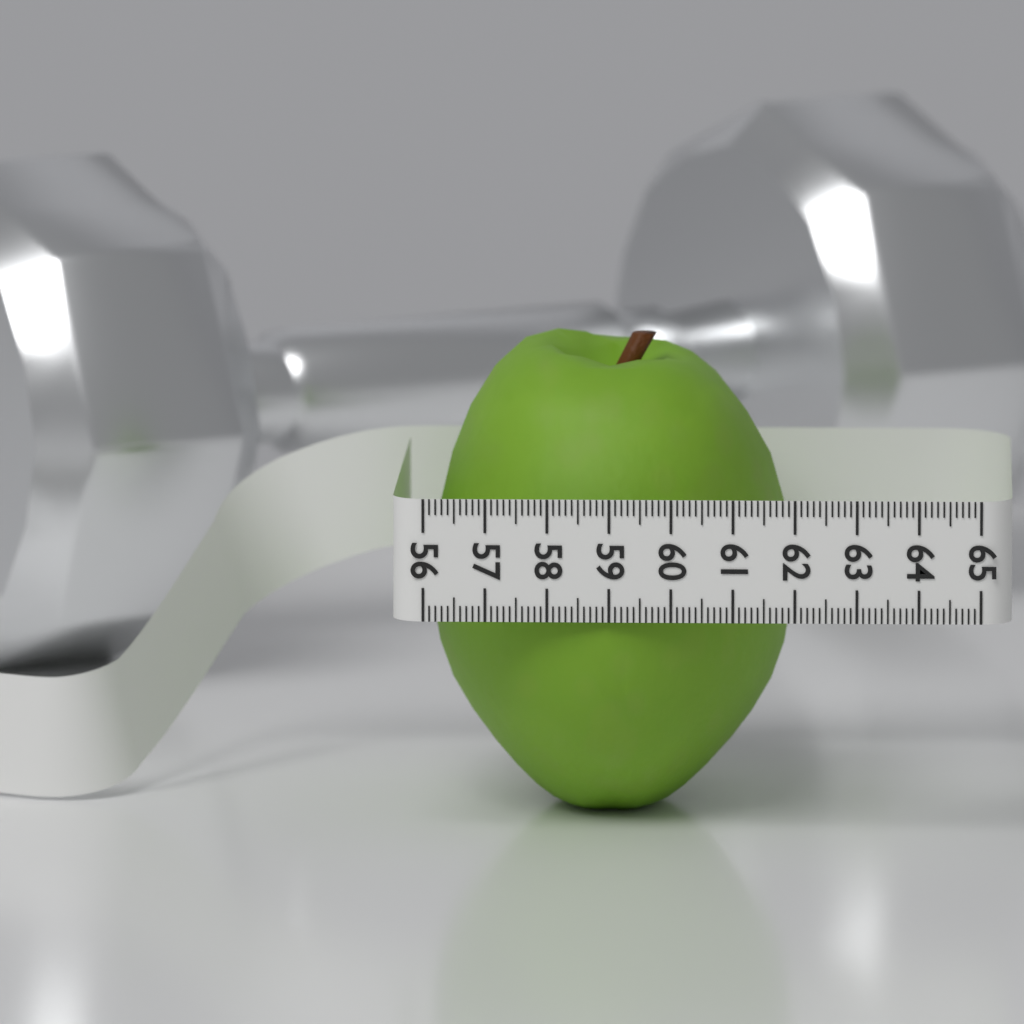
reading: 61.9 (no unit)
